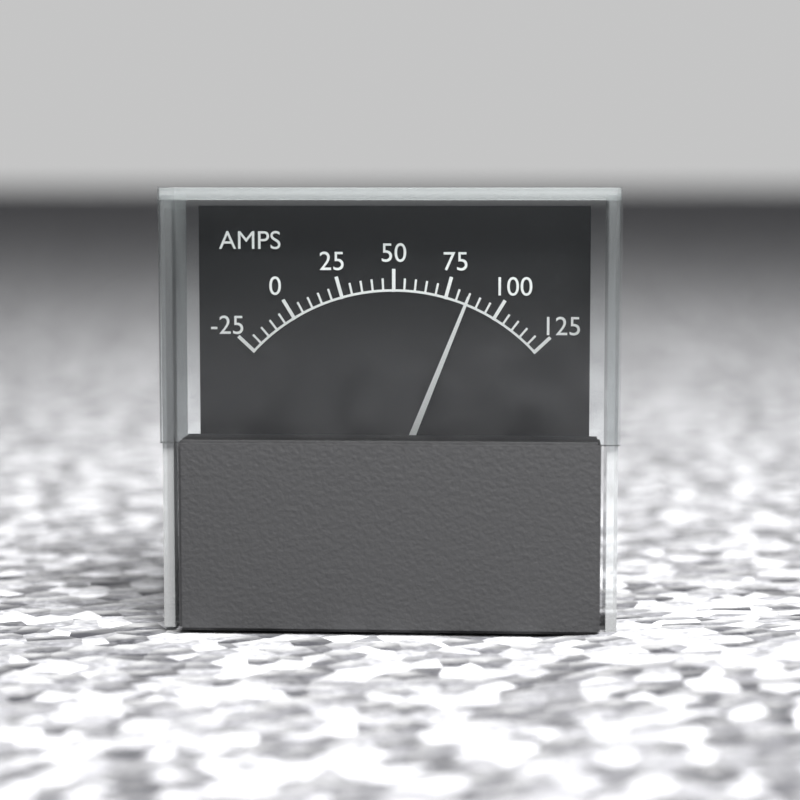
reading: 85 A
